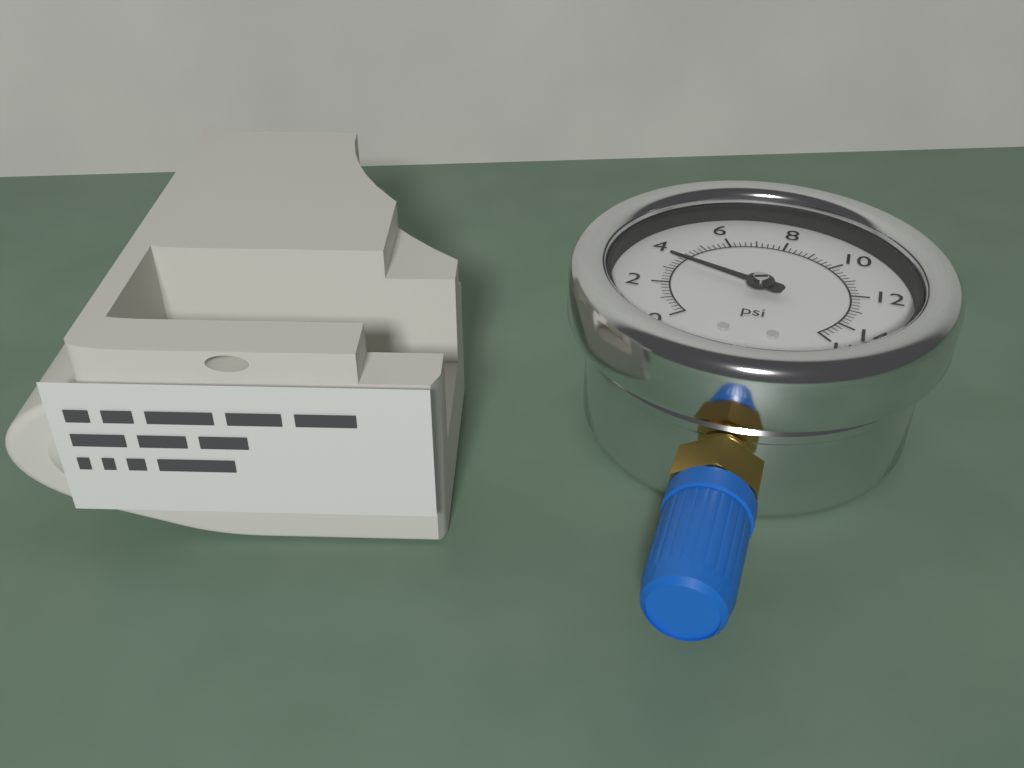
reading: 3.6 psi
